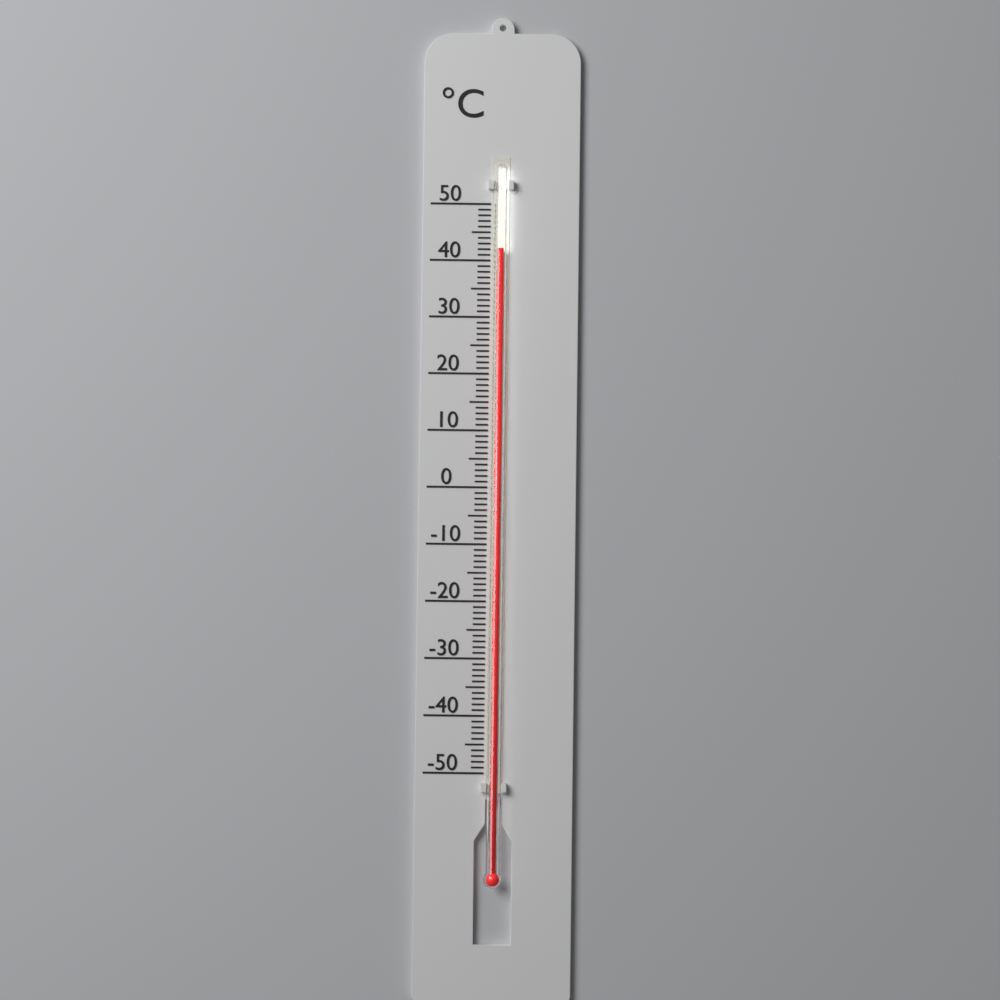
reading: 42 °C
